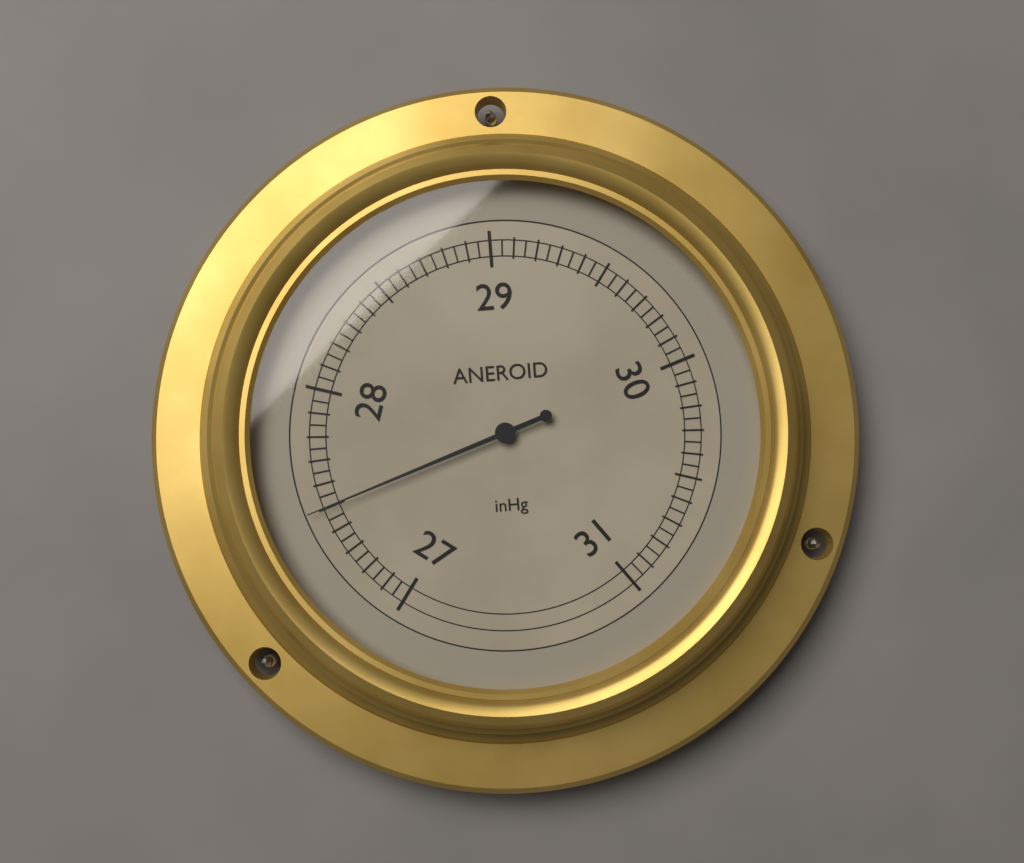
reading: 27.50 inHg
